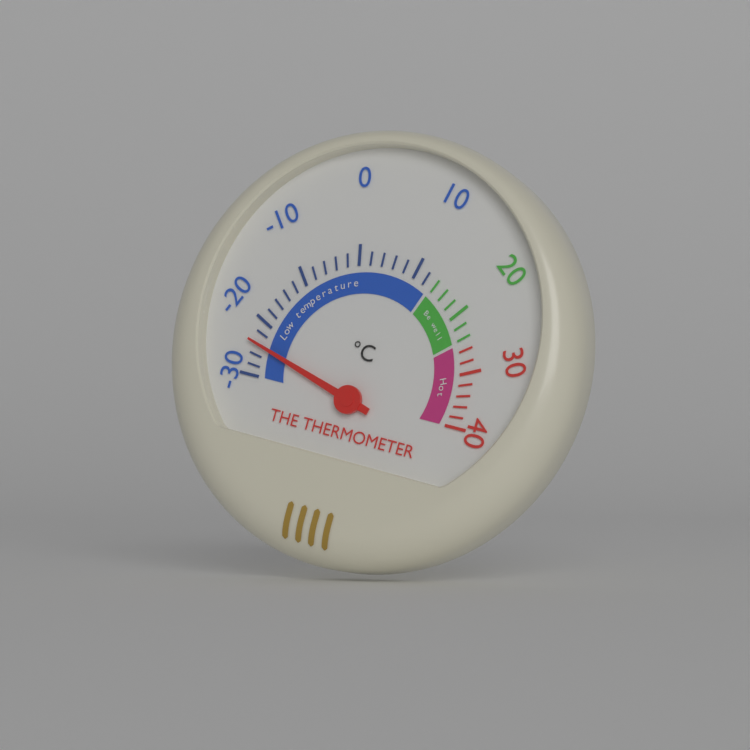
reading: -24 °C
